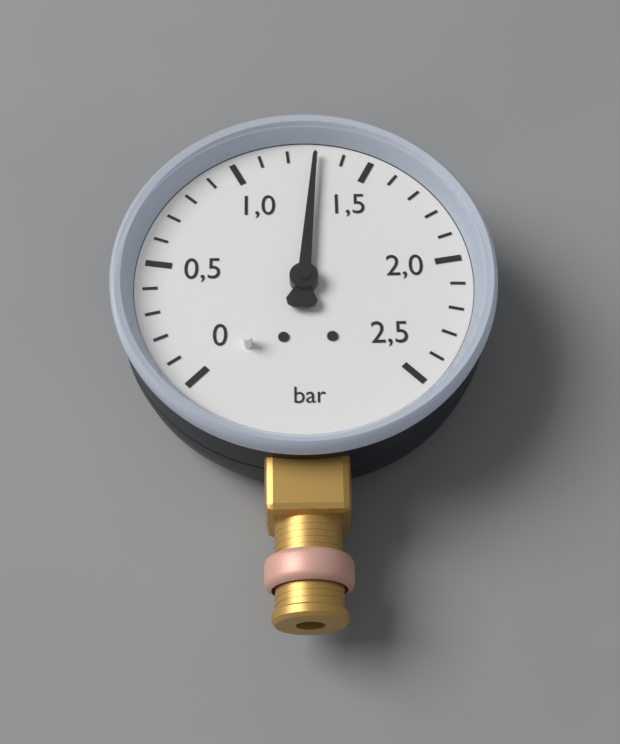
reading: 1.3 bar
